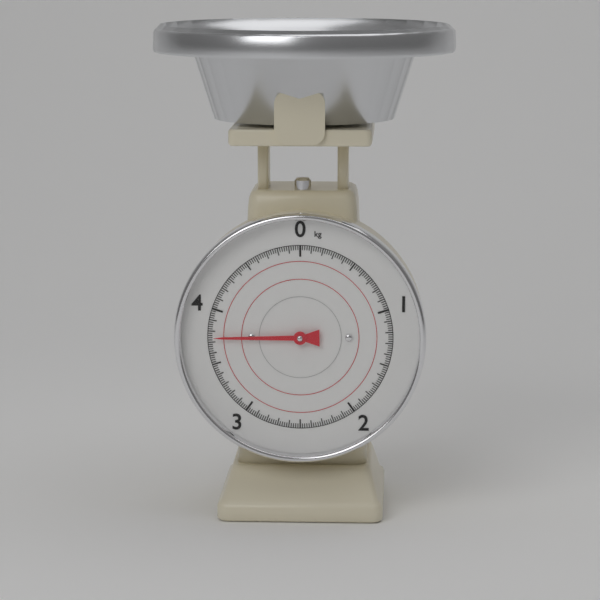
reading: 3.74 kg
